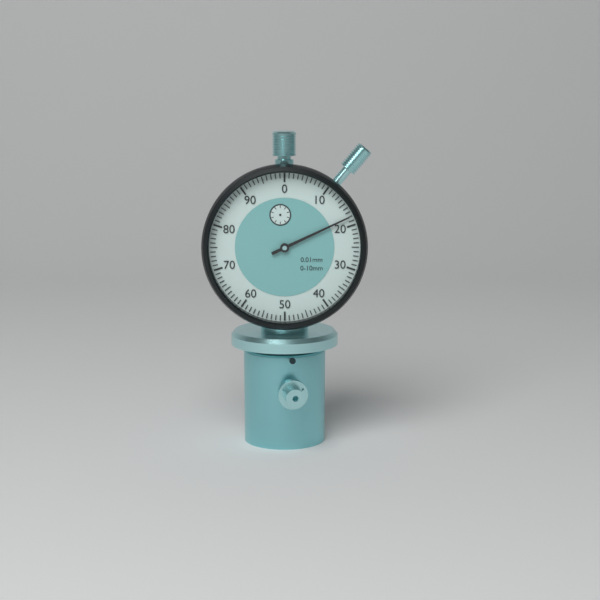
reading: 0.18 mm
